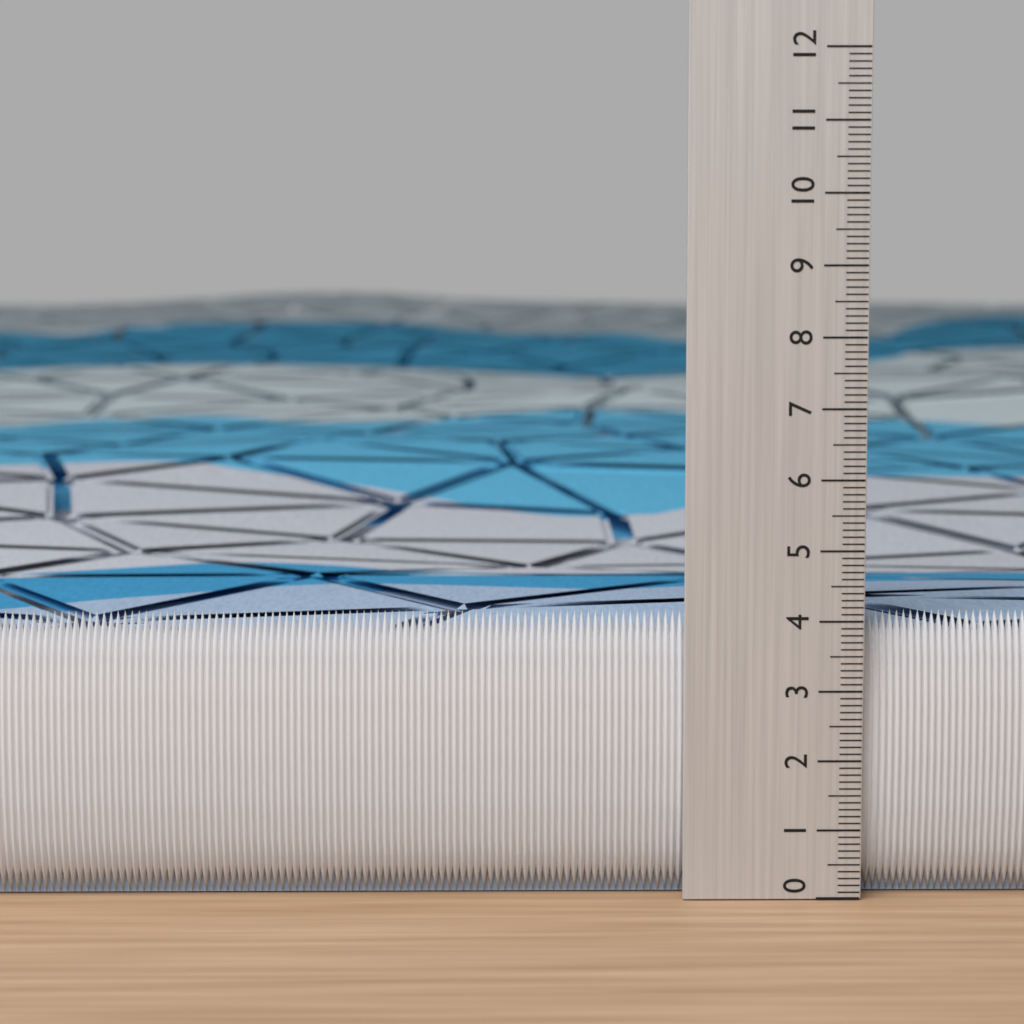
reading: 4.1 (no unit)
